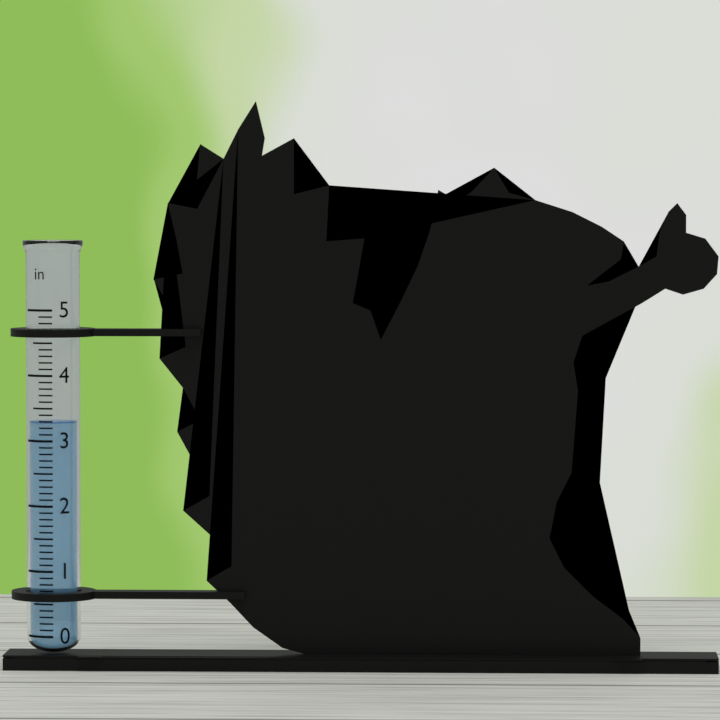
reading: 3.3 in
